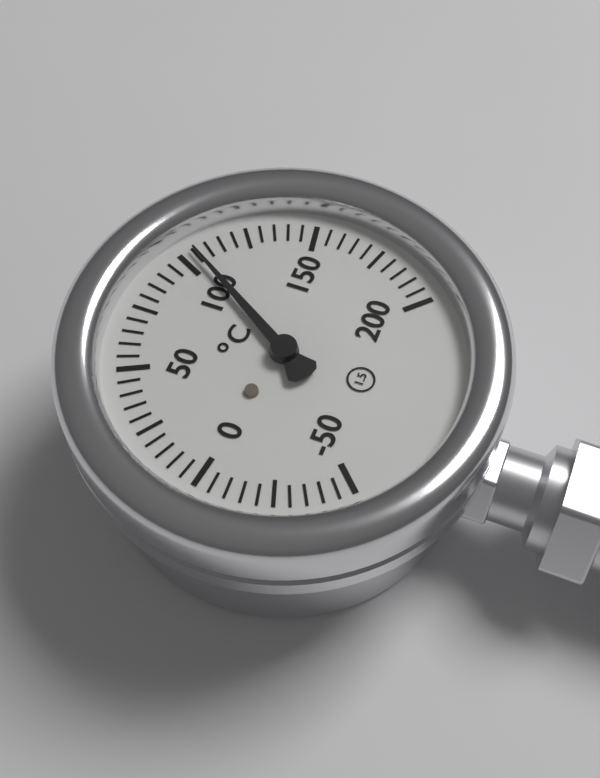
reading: 105 °C
